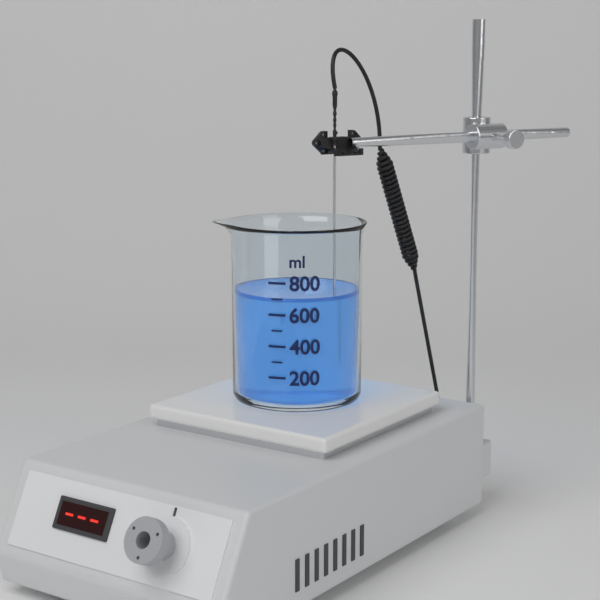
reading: 700 ml
